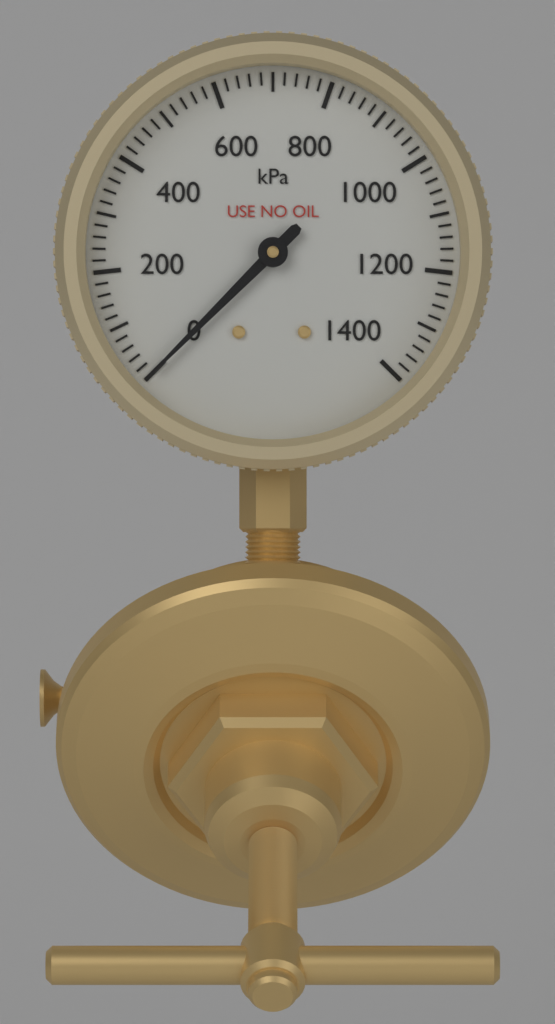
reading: 0 kPa
